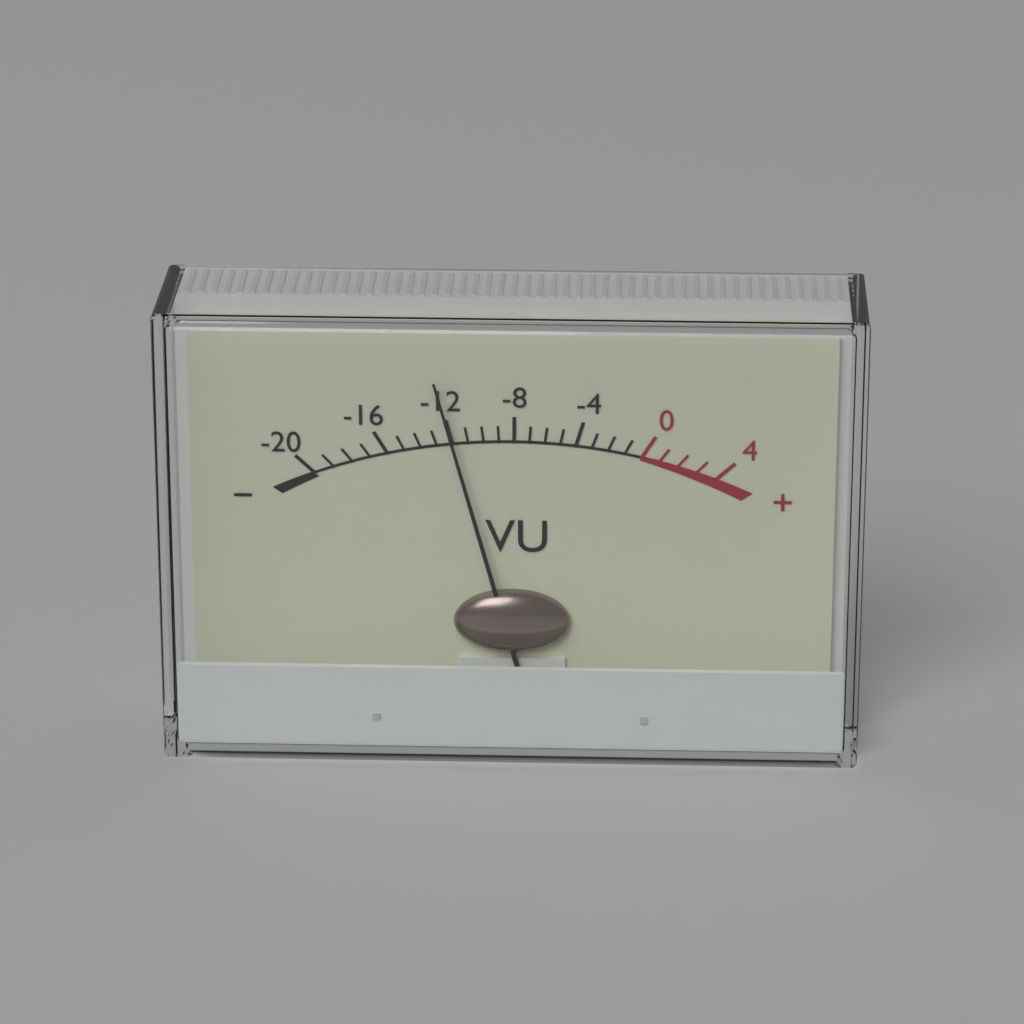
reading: -12 VU
